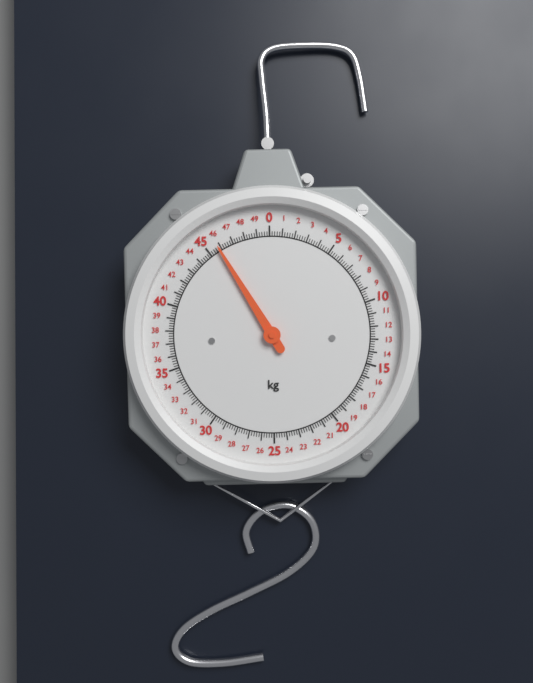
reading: 45.8 kg
